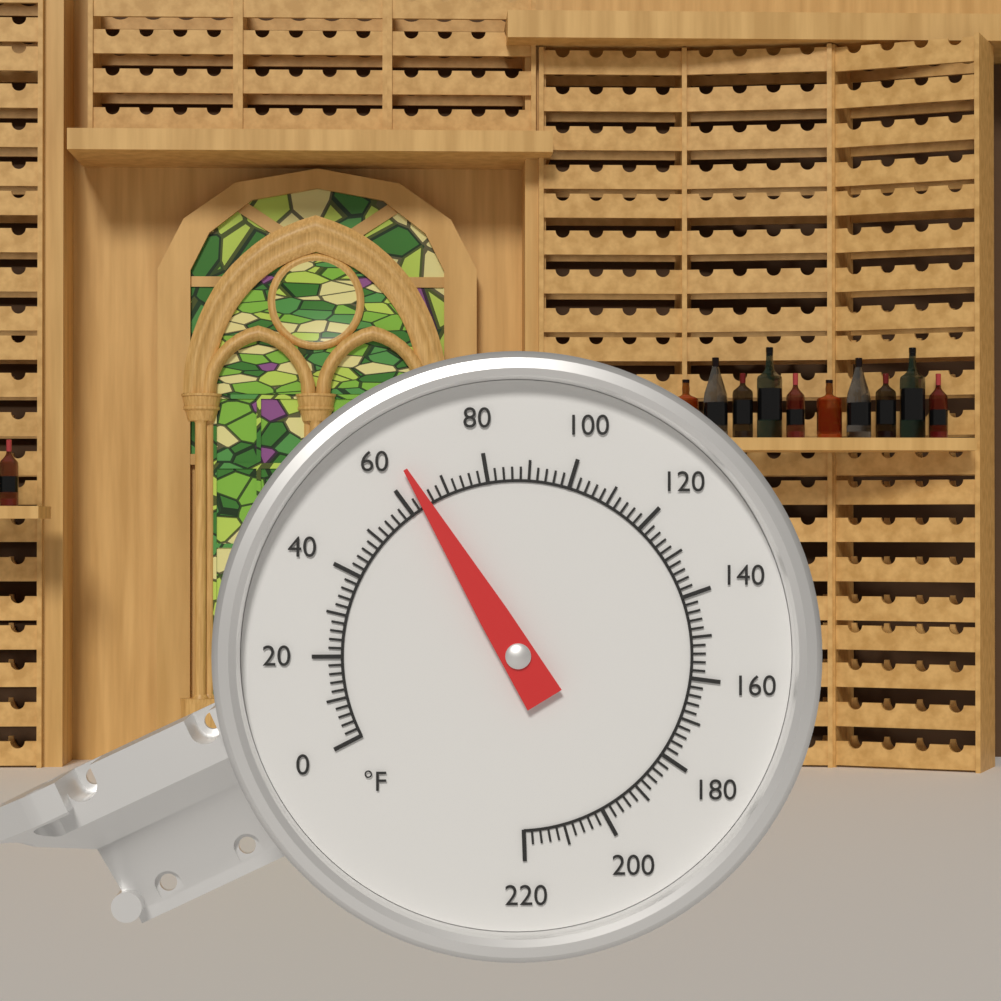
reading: 64 °F
